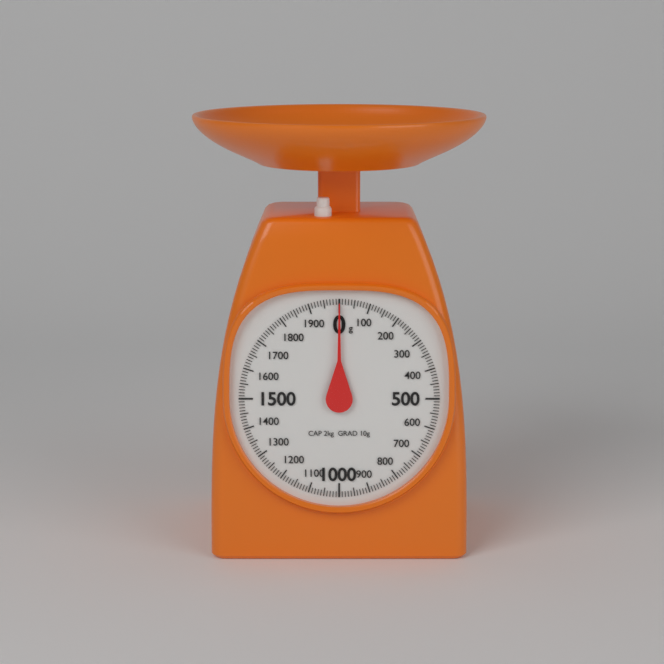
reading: 0 g
